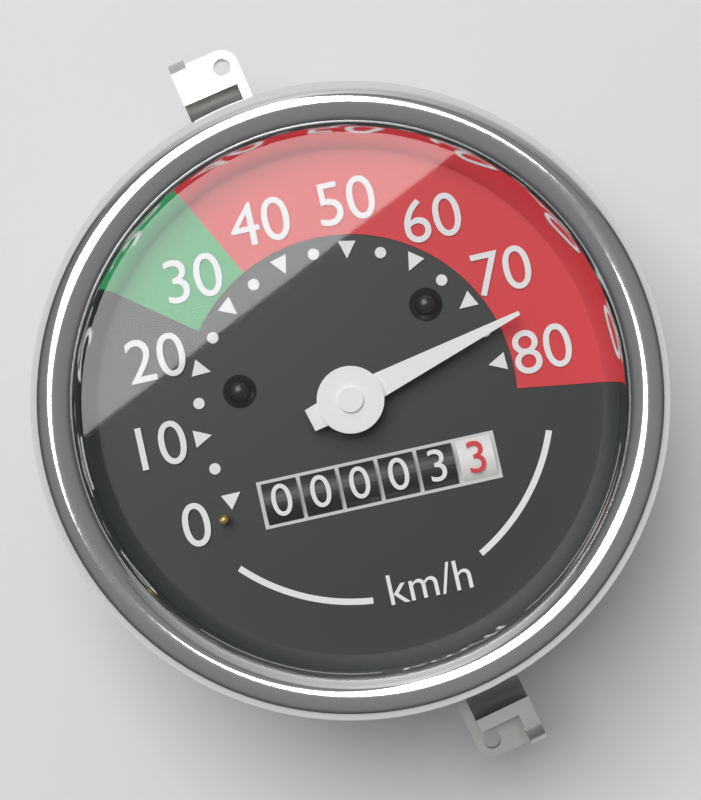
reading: 75 km/h
